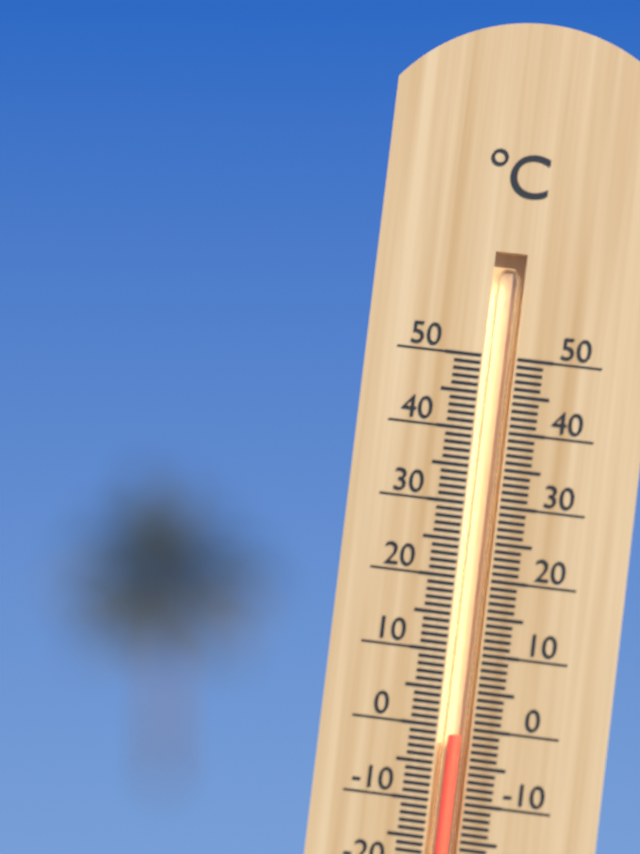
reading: -1 °C
